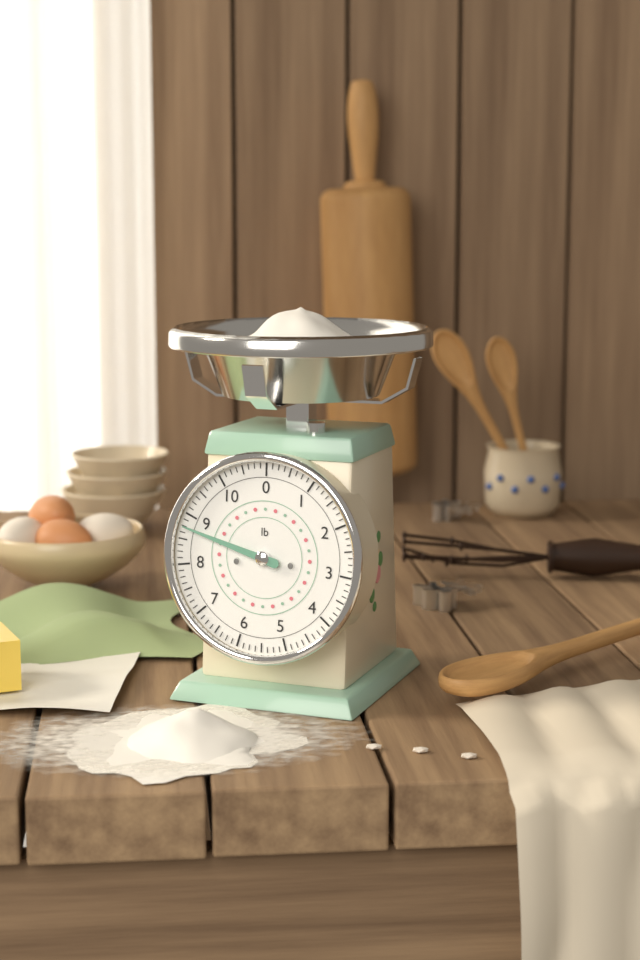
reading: 8.750 lb
